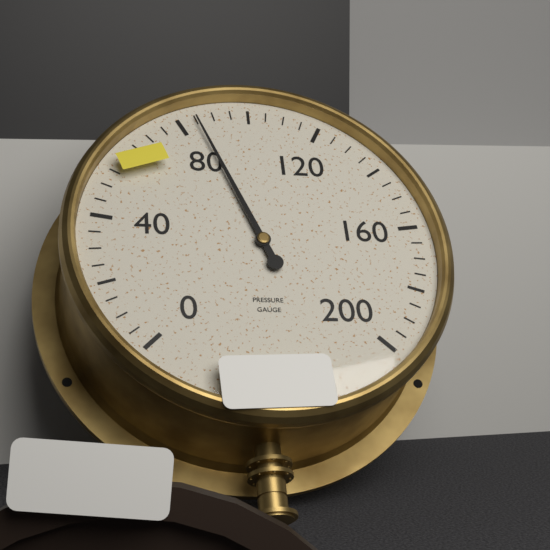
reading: 85 (no unit)
